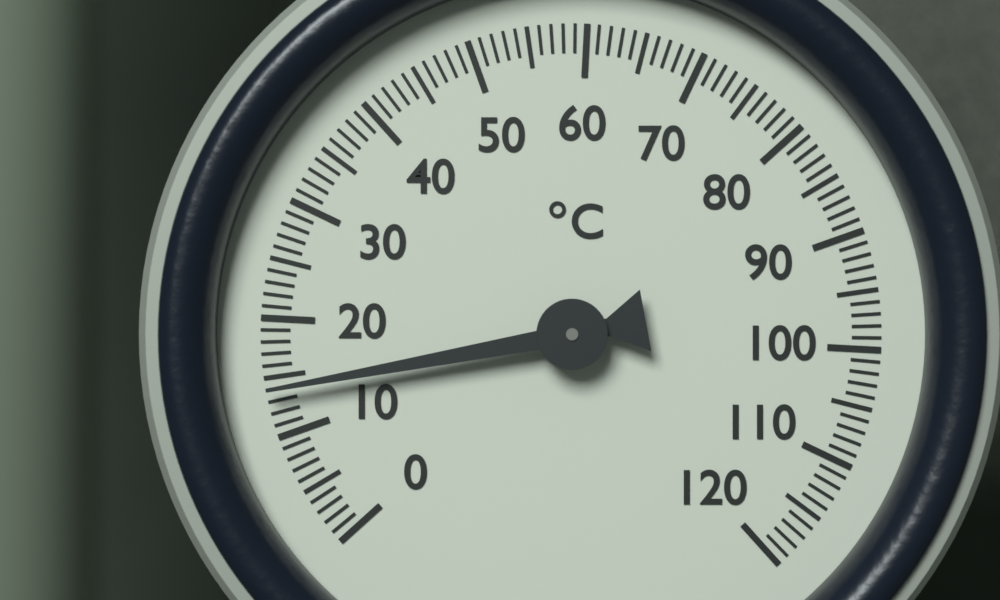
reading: 14 °C
